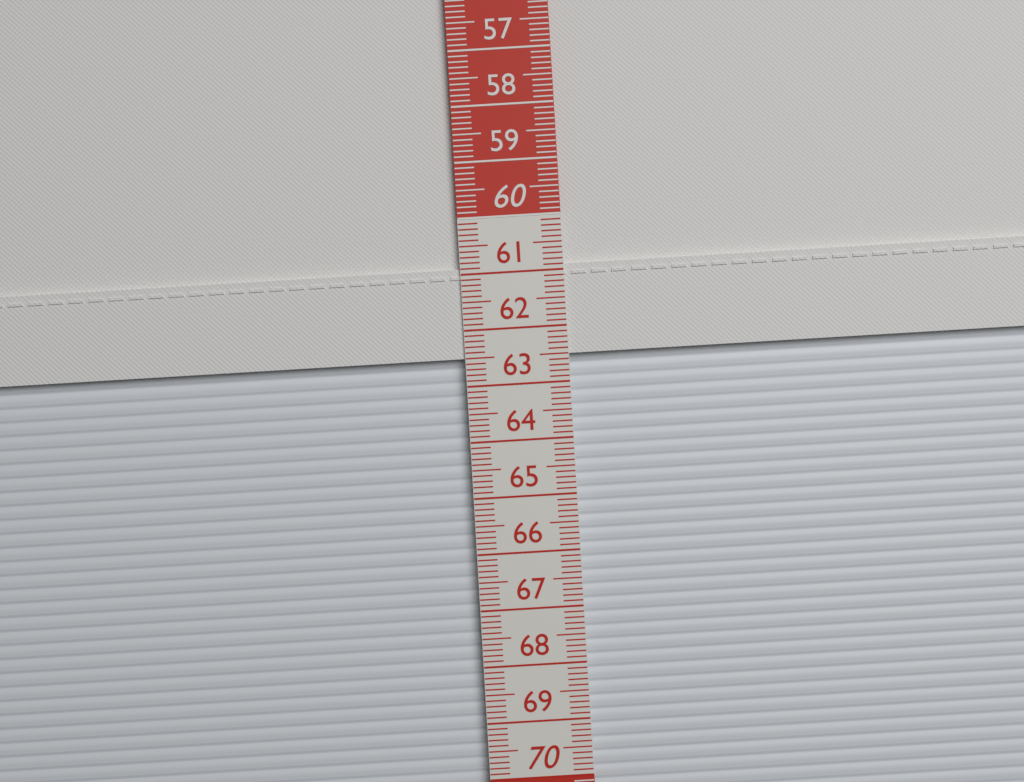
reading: 62.5 cm
